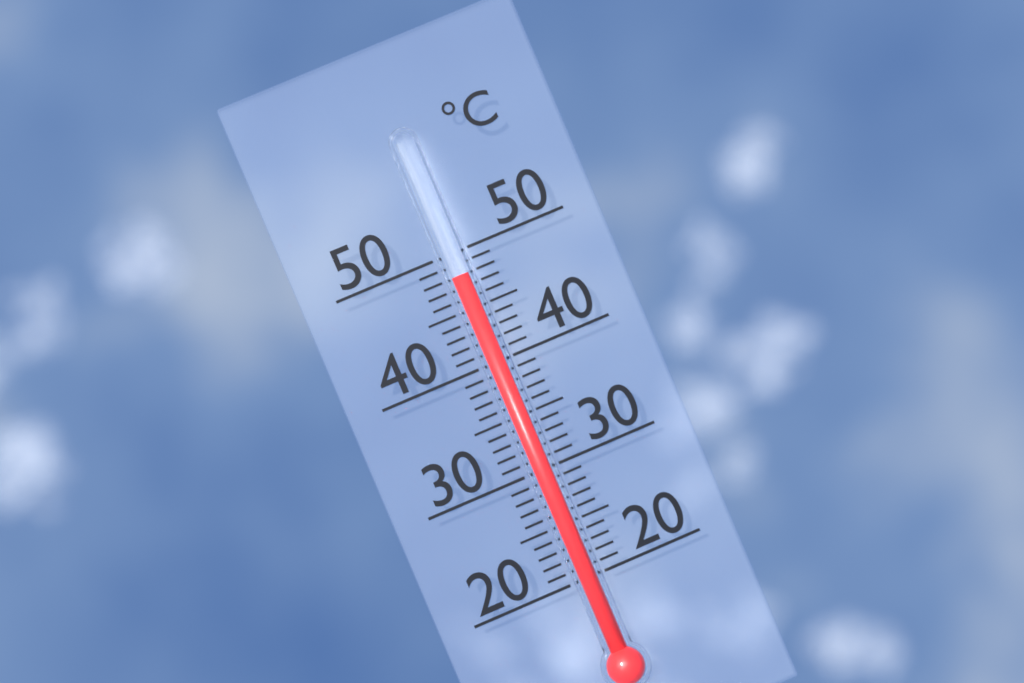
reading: 48 °C
